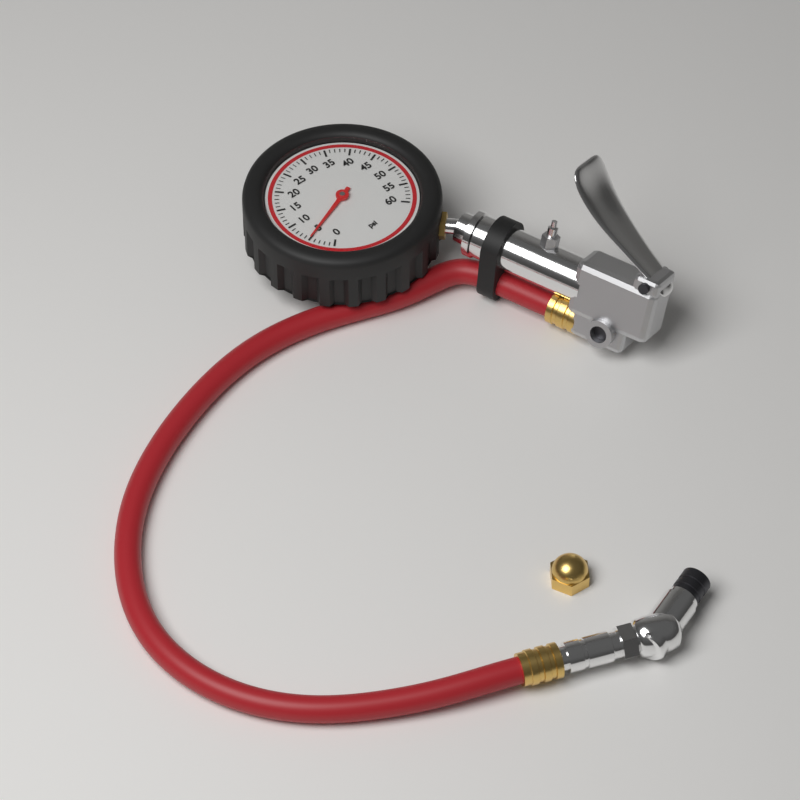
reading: 5 psi
